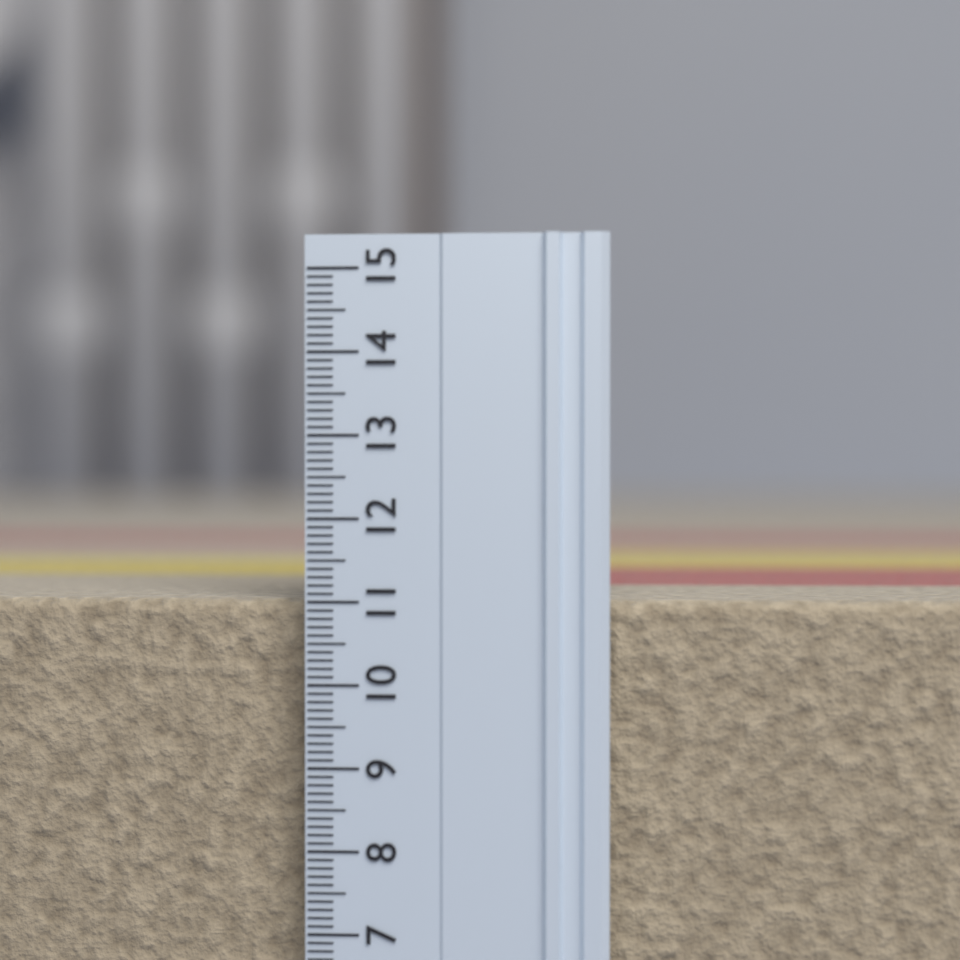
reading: 11.0 (no unit)
